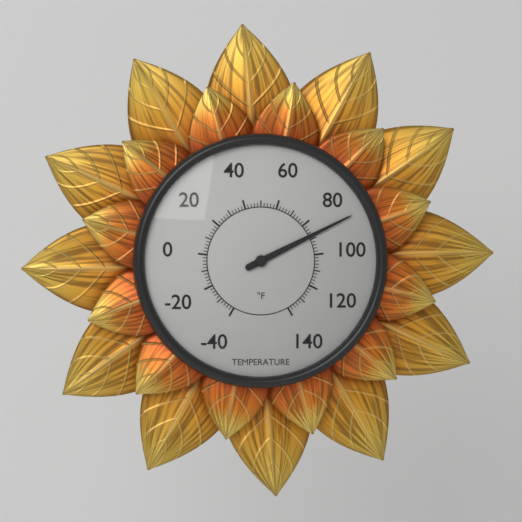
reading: 88 °F
